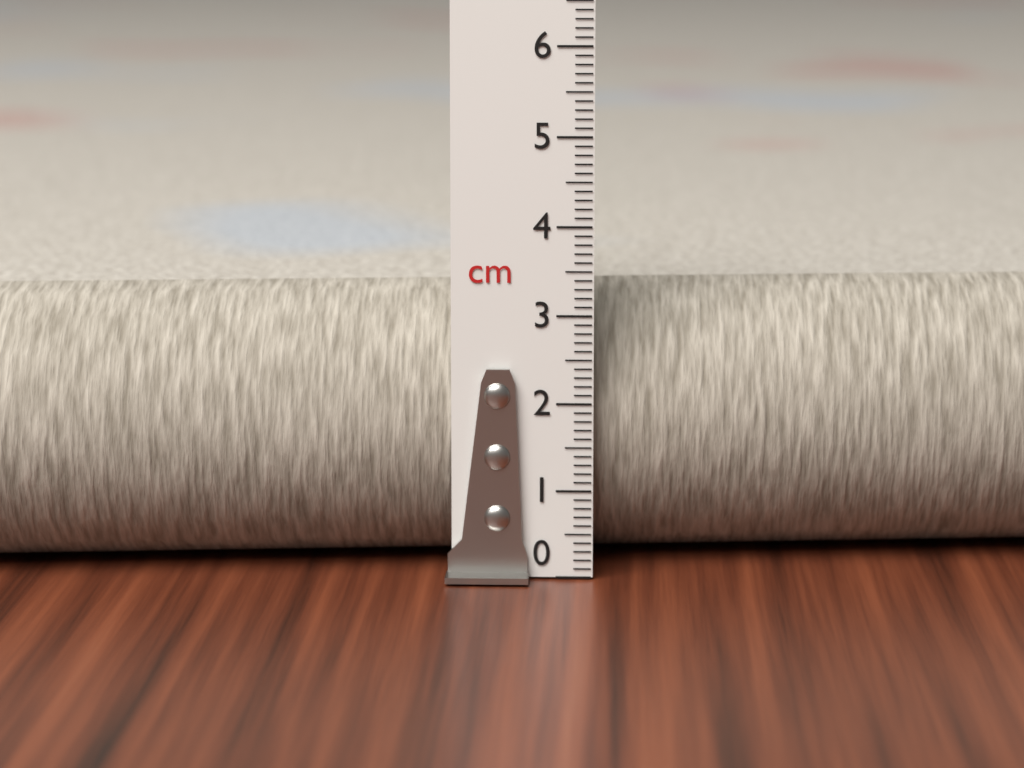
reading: 3.2 cm
